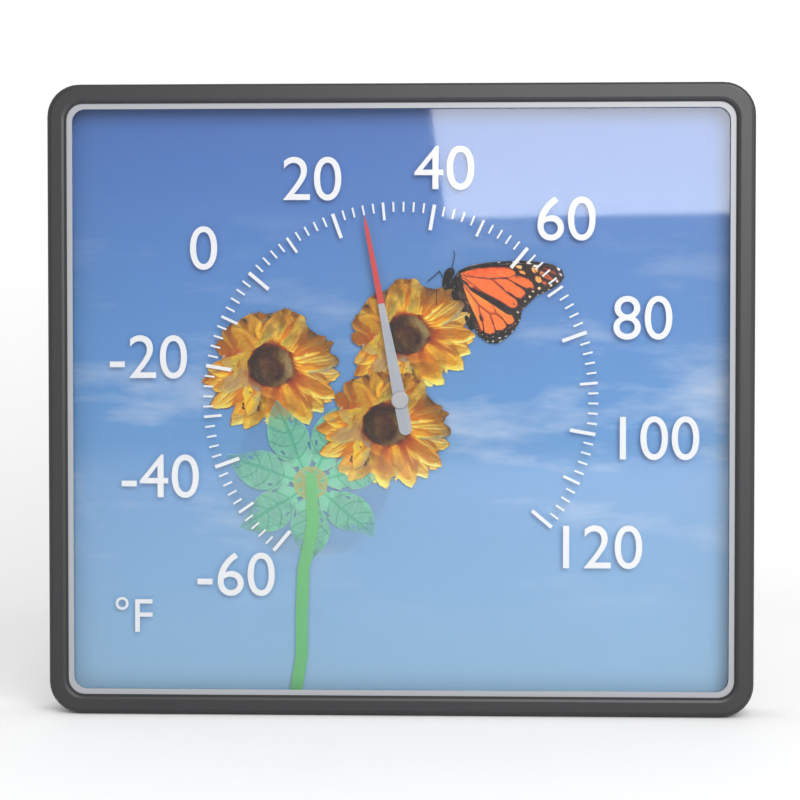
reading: 26 °F
